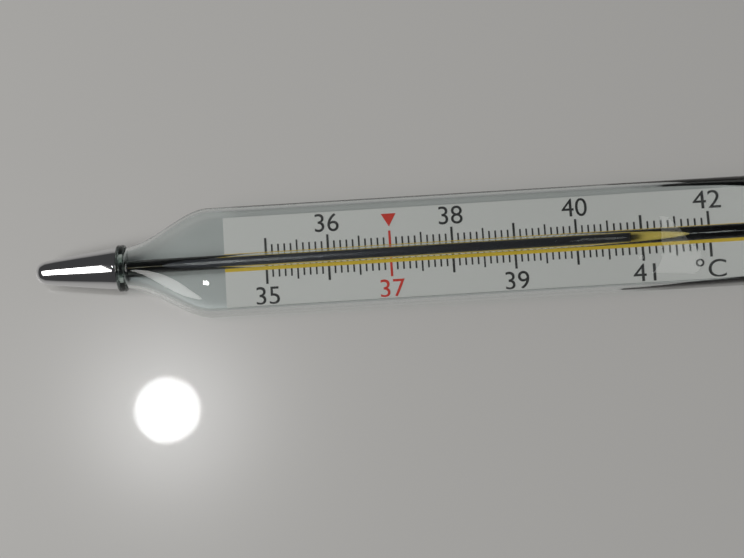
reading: 40.8 °C
